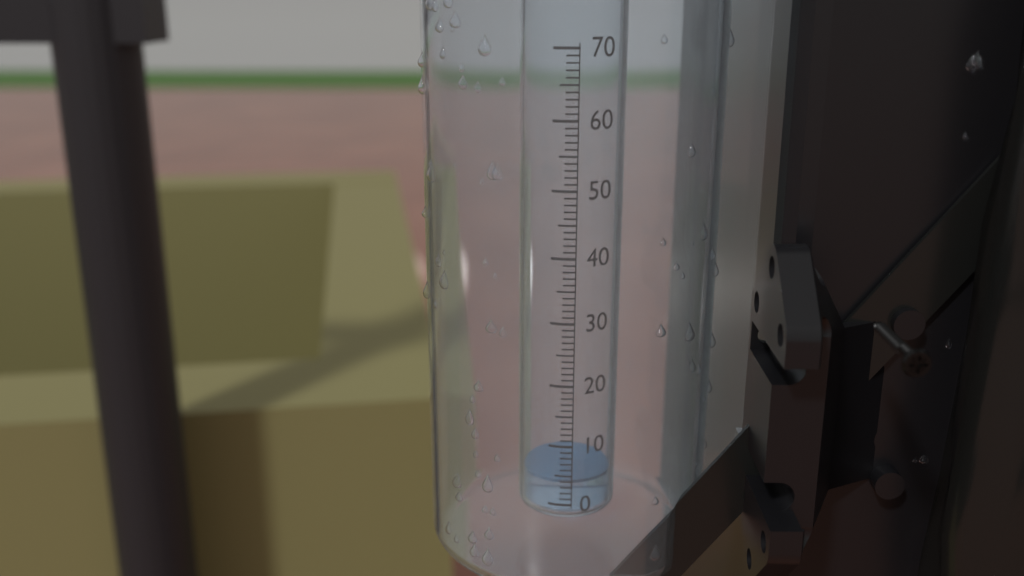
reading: 4 (no unit)
